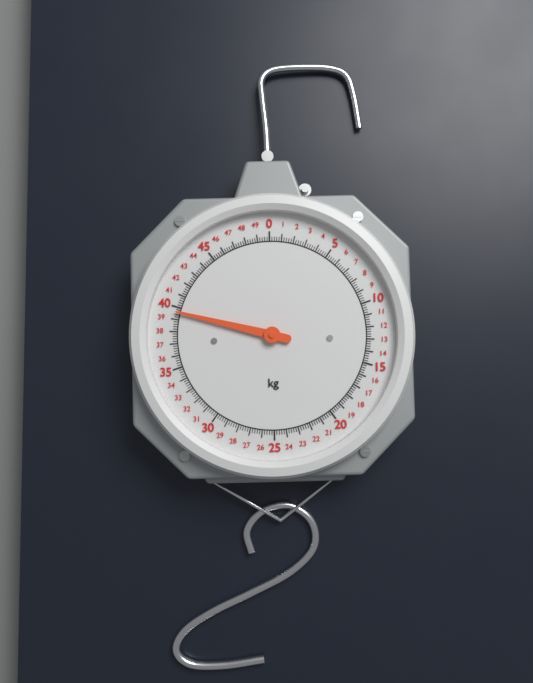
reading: 39.6 kg
